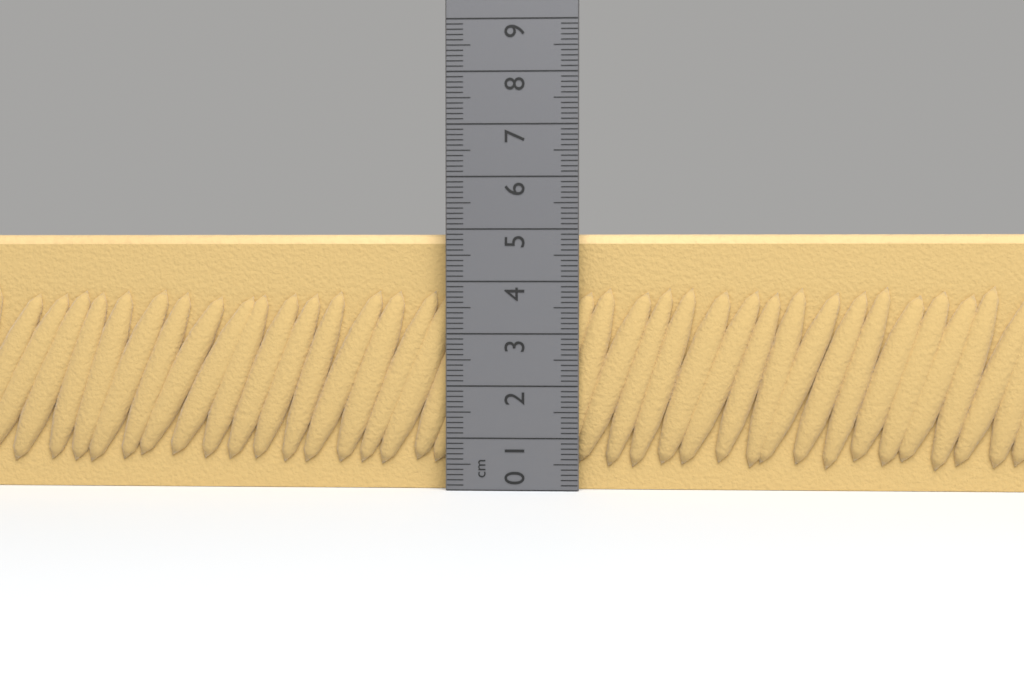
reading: 4.9 cm
